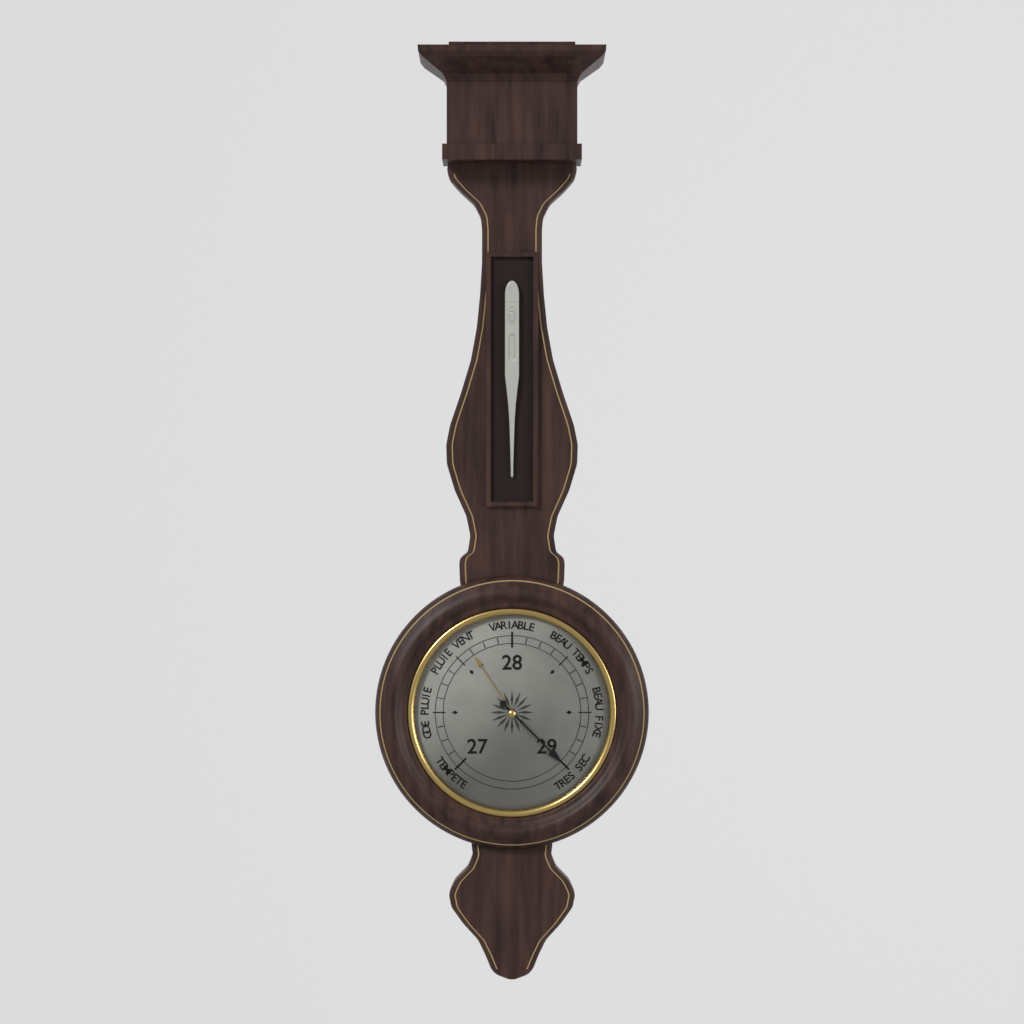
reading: 29.000000 (no unit)
